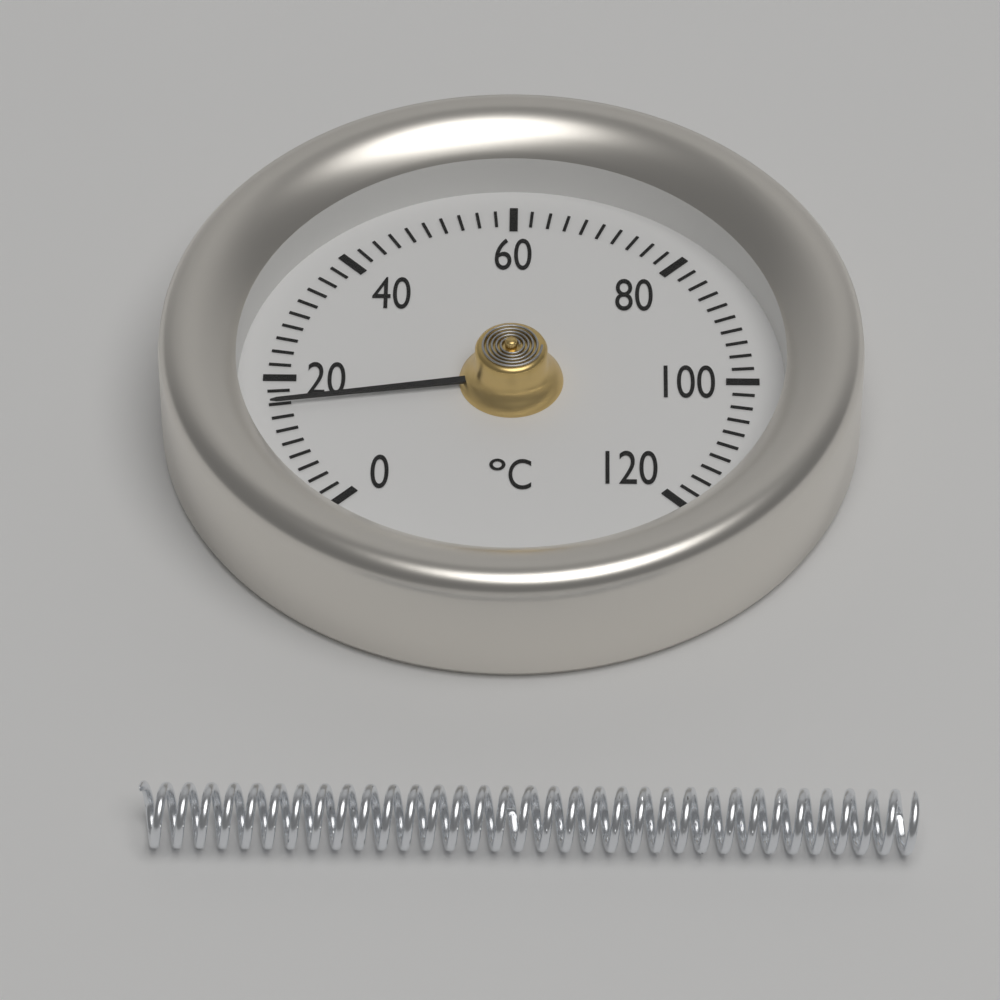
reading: 16 °C
